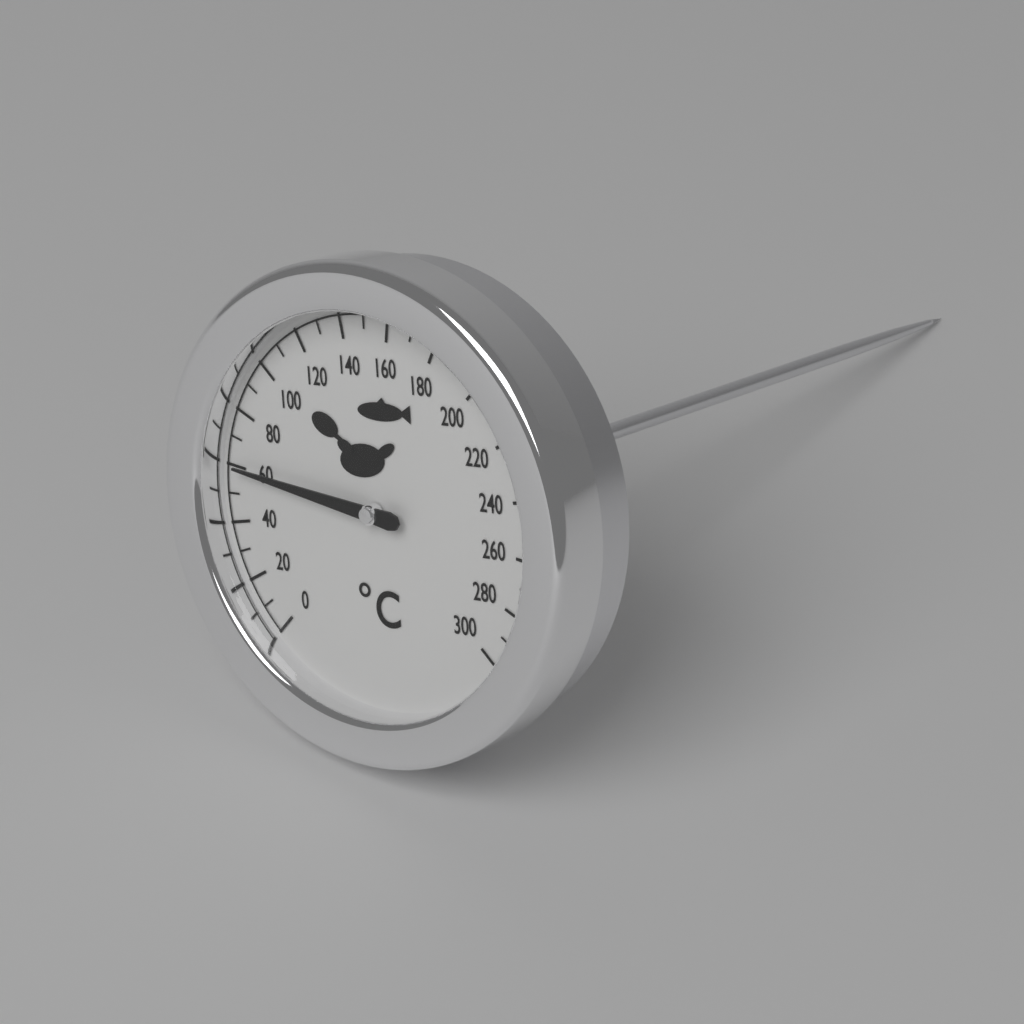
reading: 60 °C
